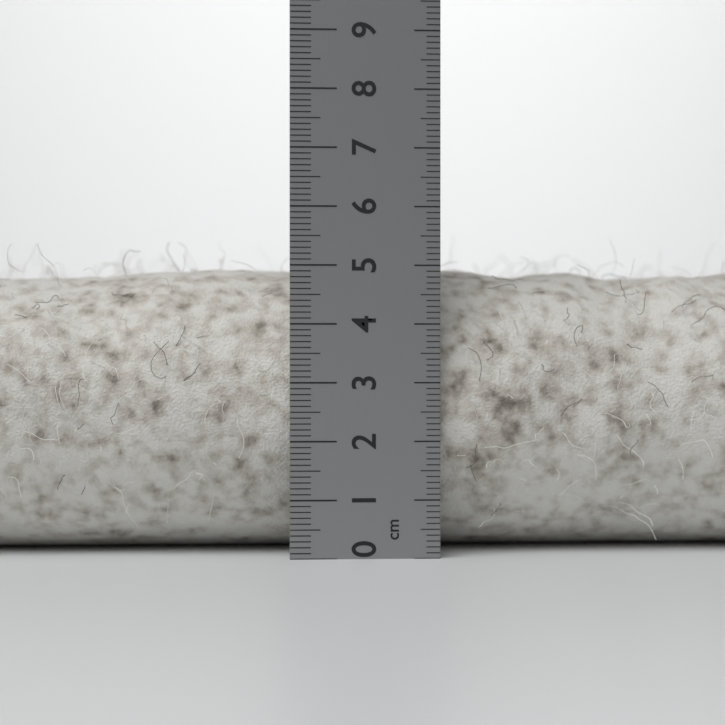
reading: 5.1 cm
